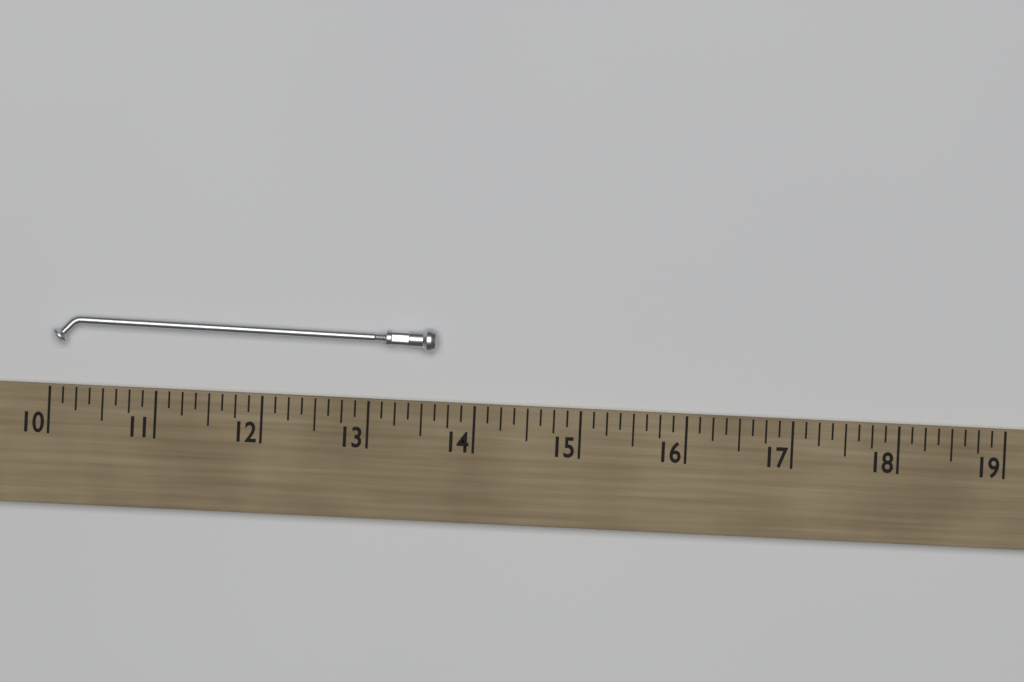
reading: 13.625 (no unit)
